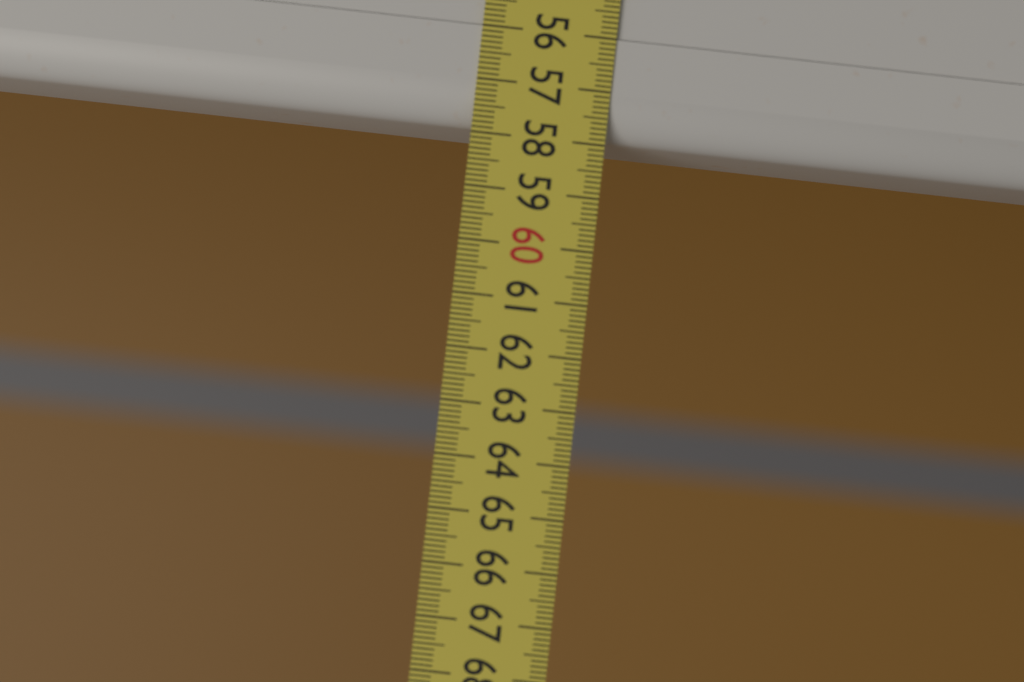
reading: 57.9 (no unit)
